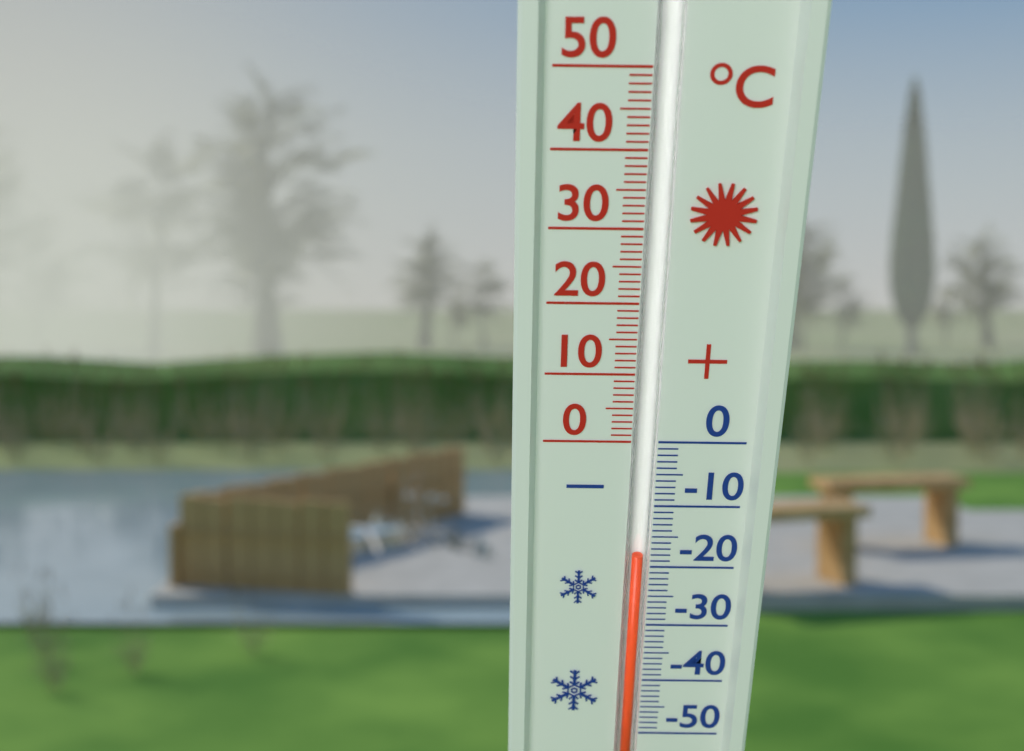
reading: -18 °C
